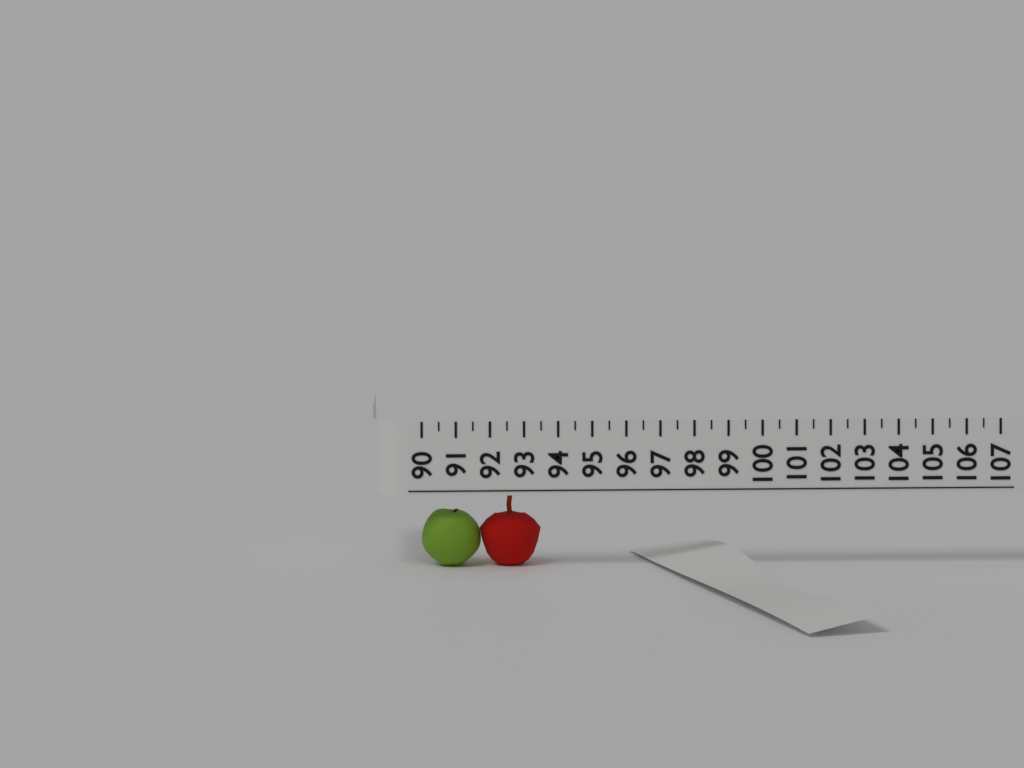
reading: 93.5 (no unit)
